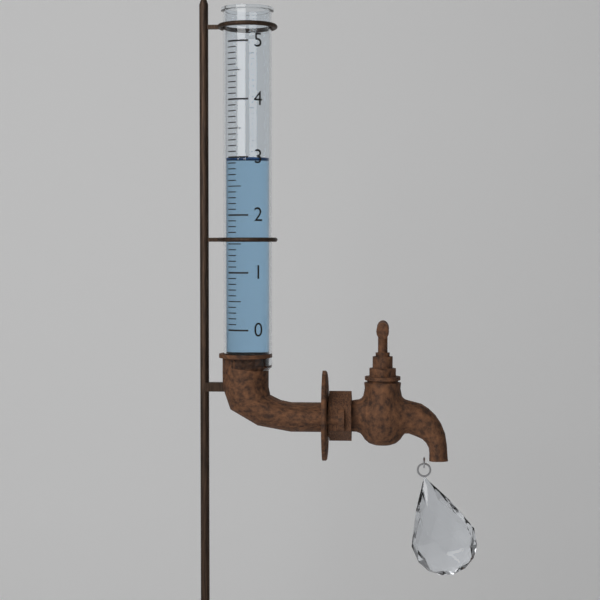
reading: 3.0 (no unit)
